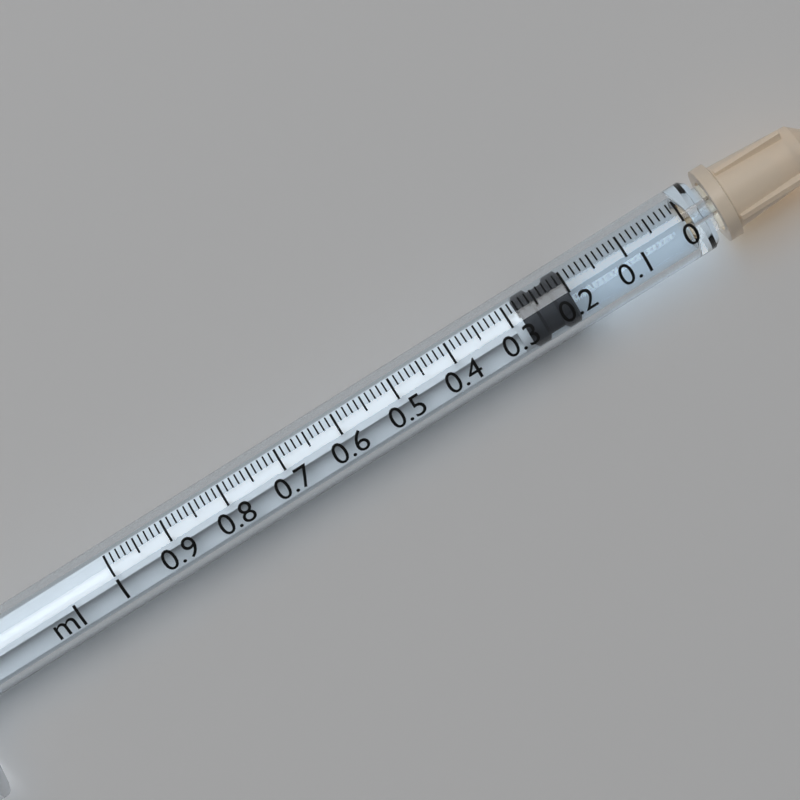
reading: 0.20 ml
